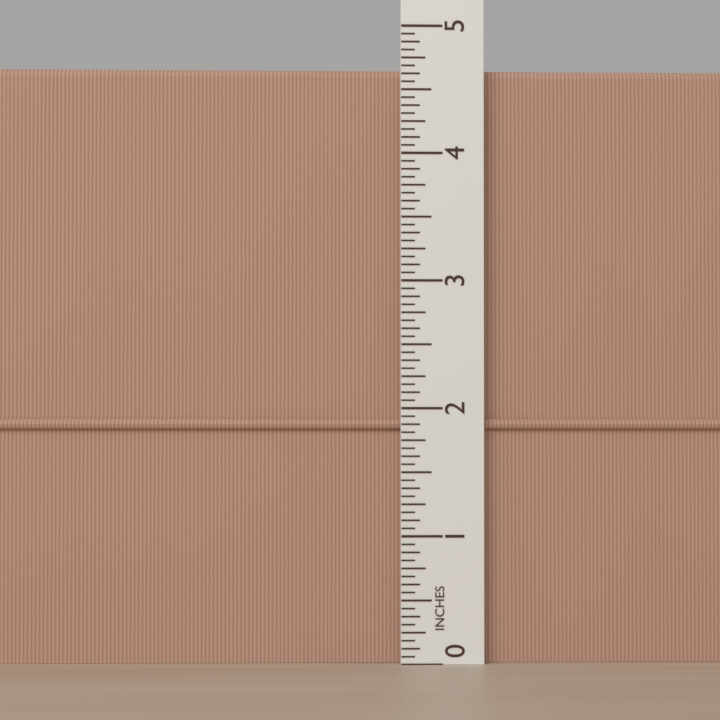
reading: 4.6875 in
